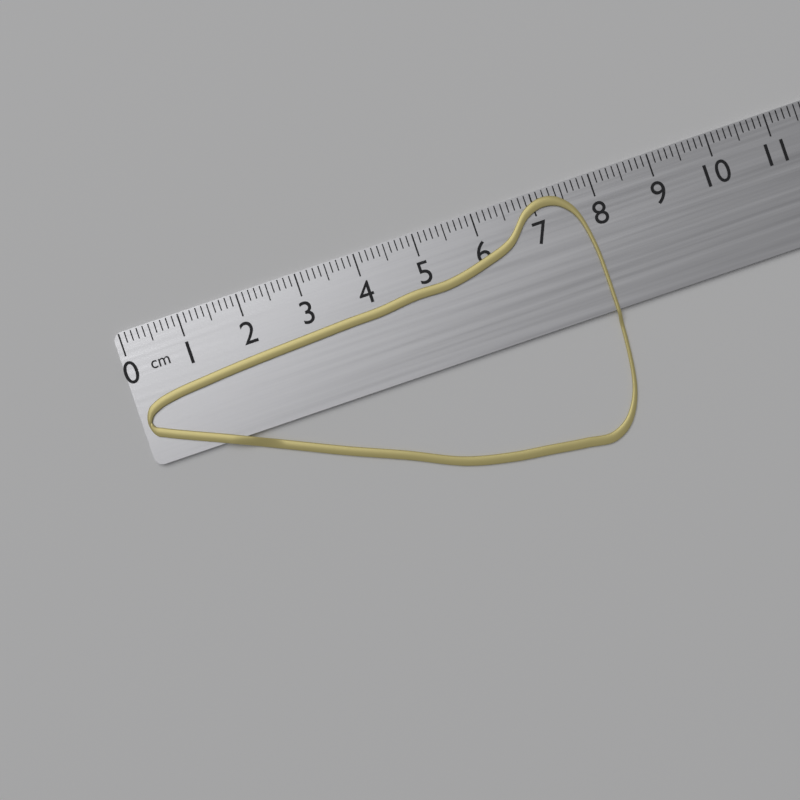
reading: 7.8 cm
